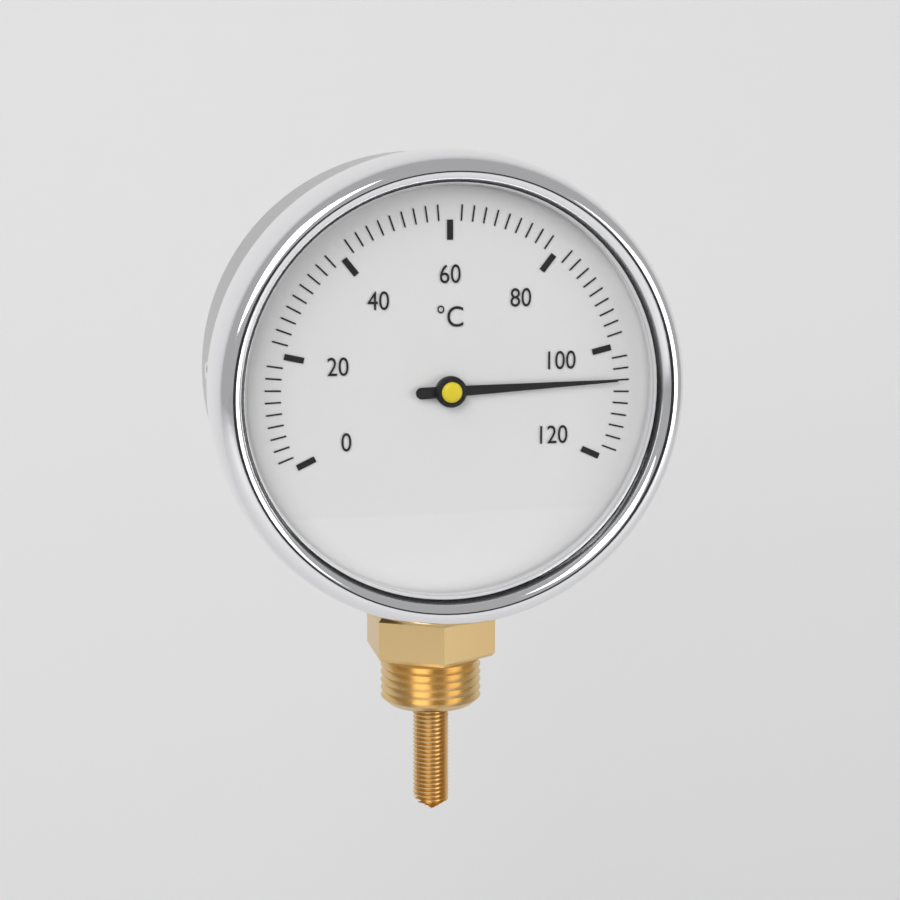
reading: 106 °C
